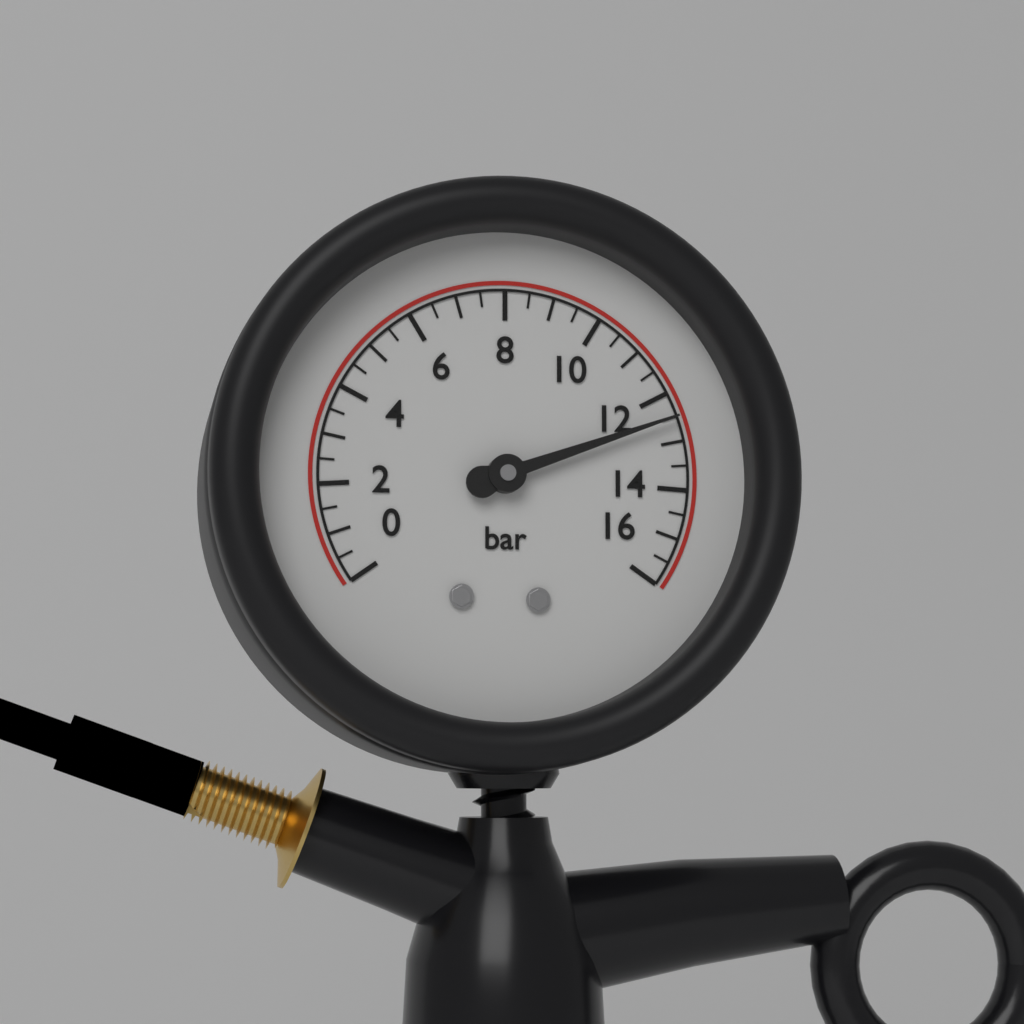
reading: 12.5 bar
